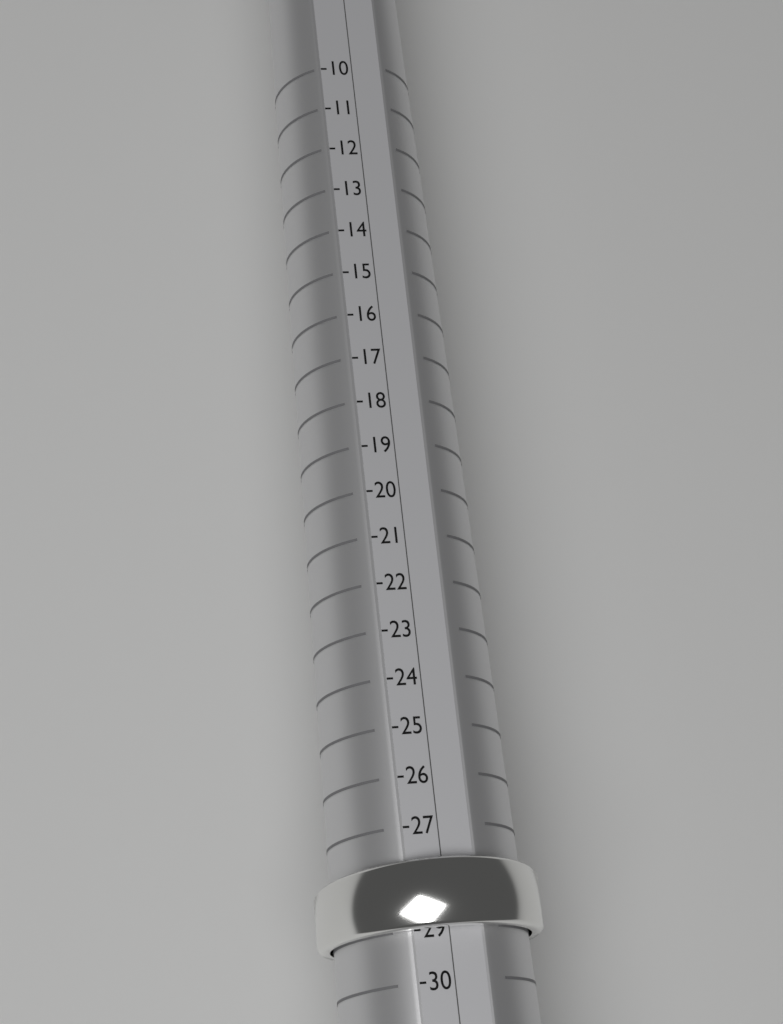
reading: 29 (no unit)
